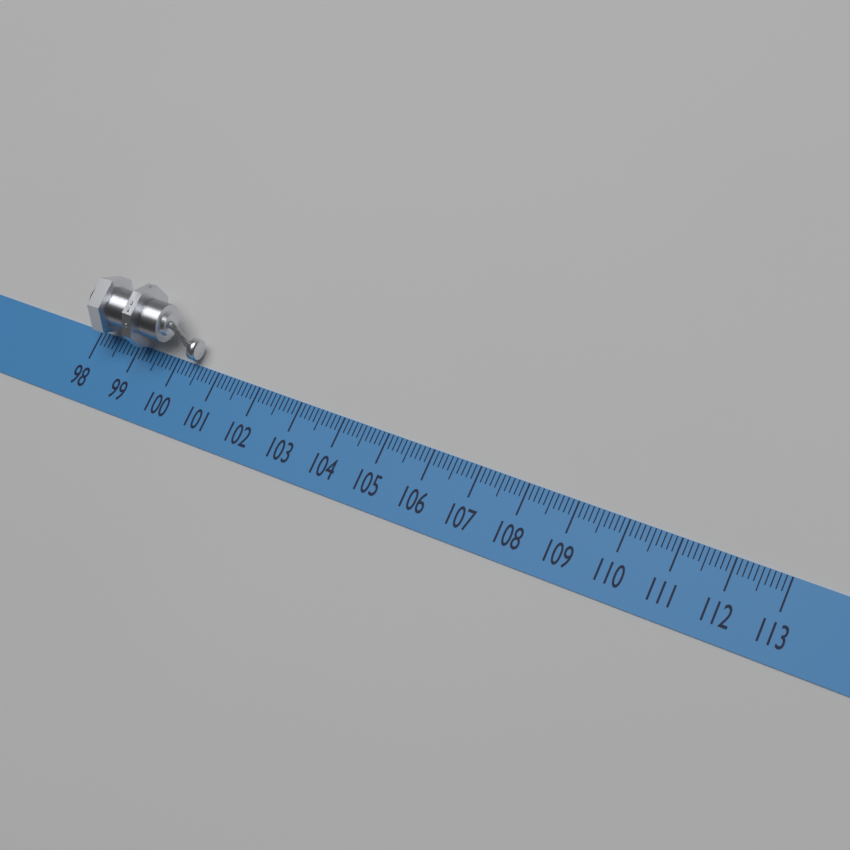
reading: 100.5 (no unit)
